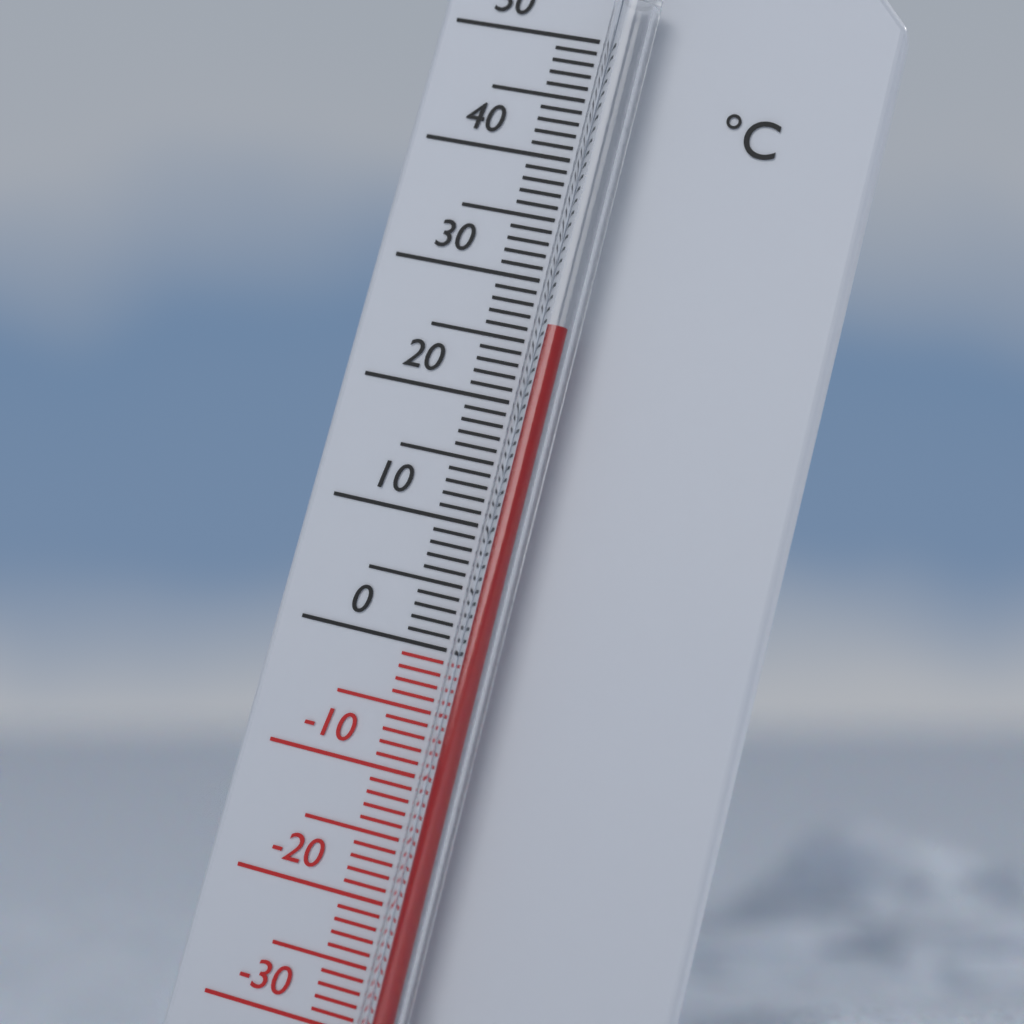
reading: 26 °C
